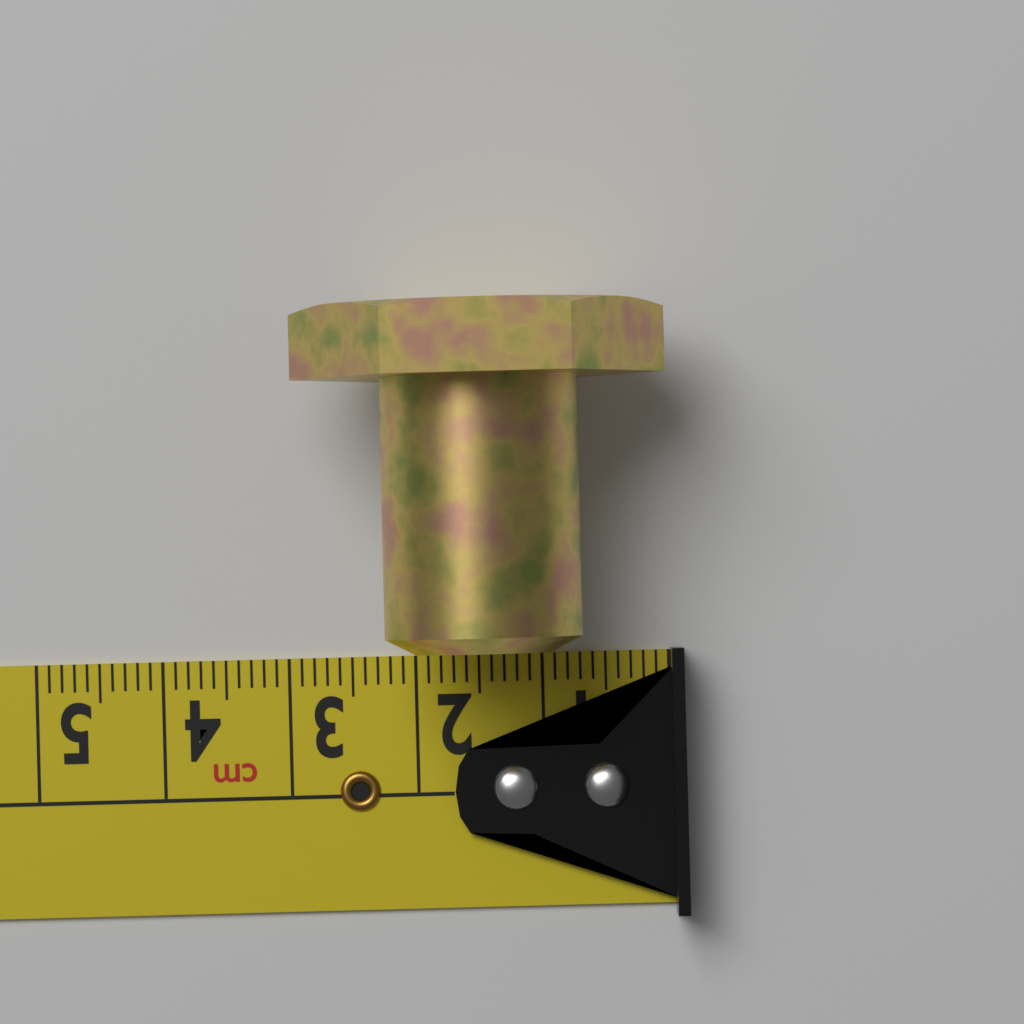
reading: 2.9 cm
